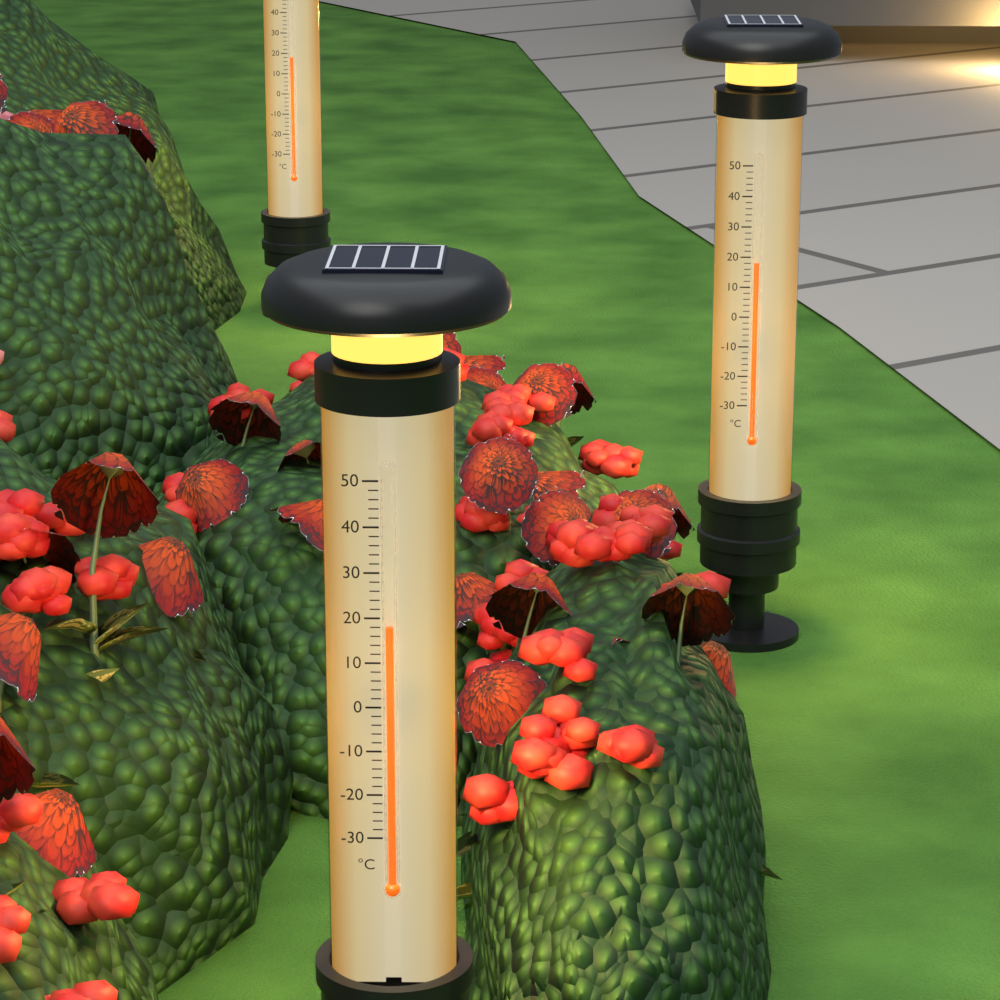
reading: 18 °C
